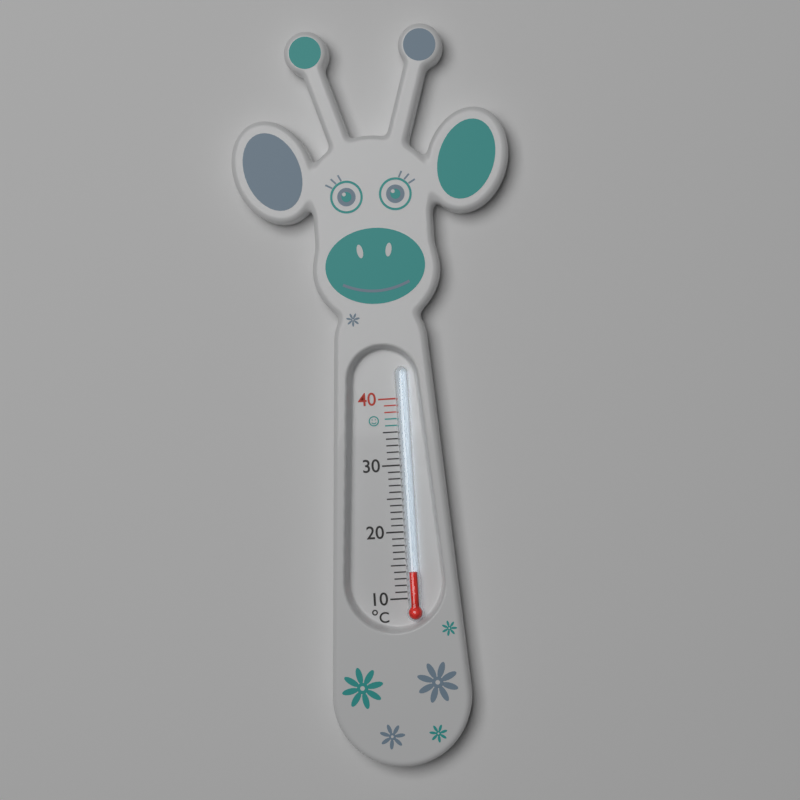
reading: 14 °C
